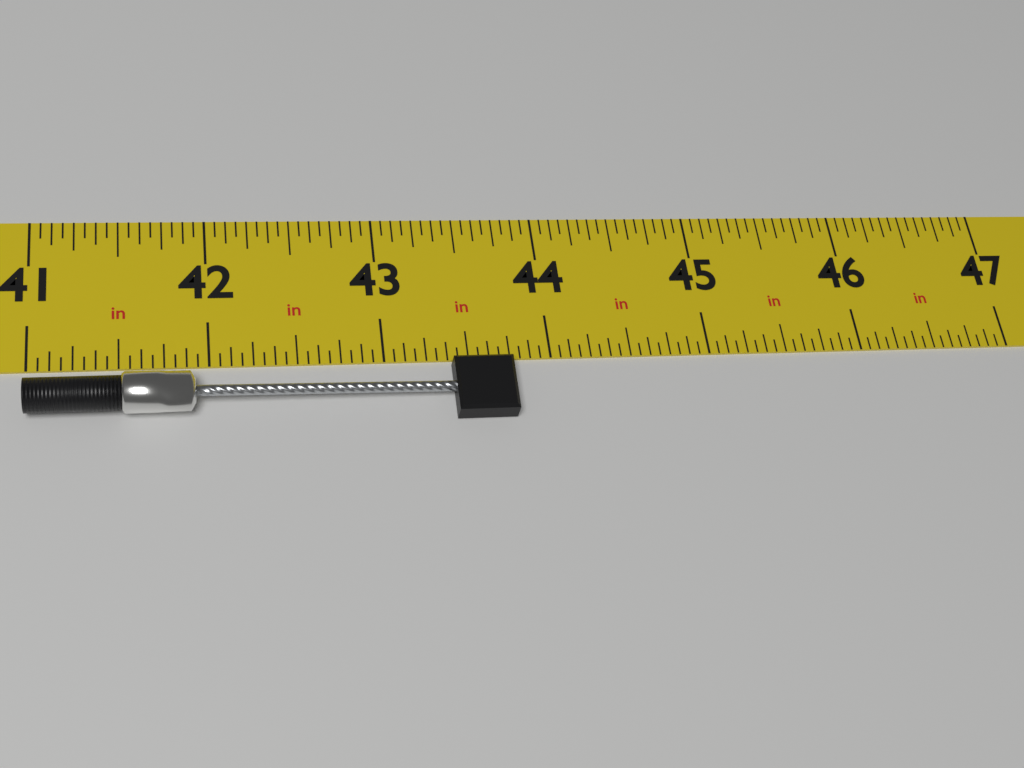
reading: 43.7500 in
